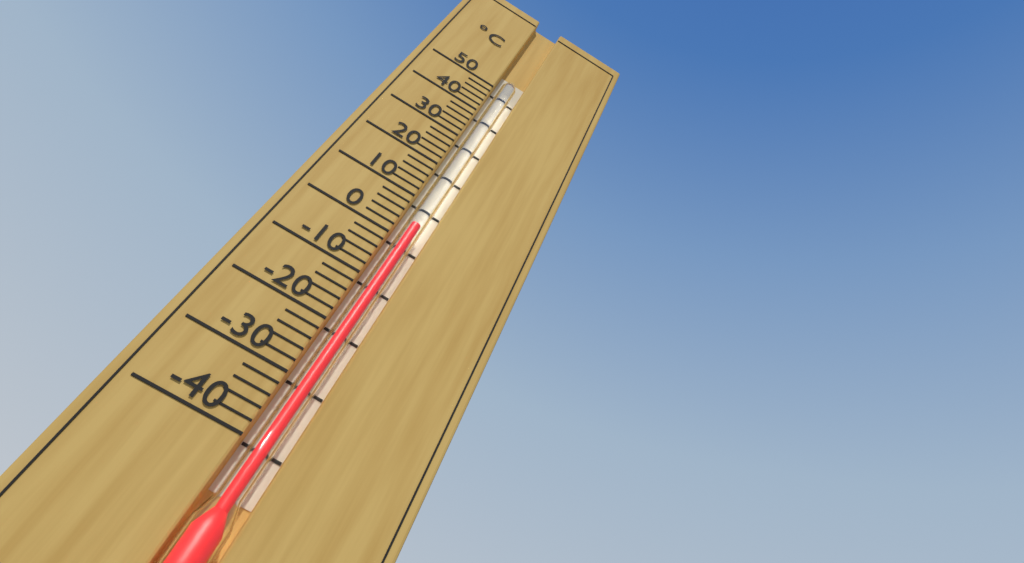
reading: 4 °C
